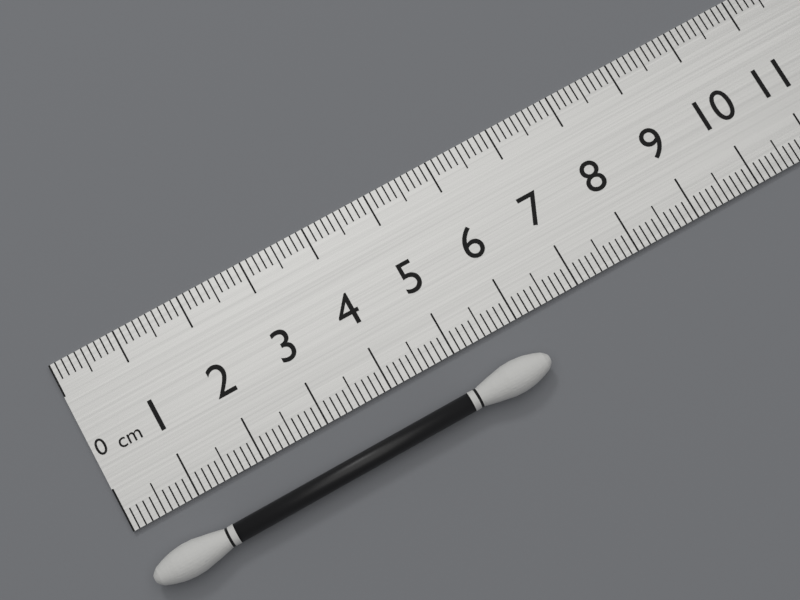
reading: 6.1 cm
